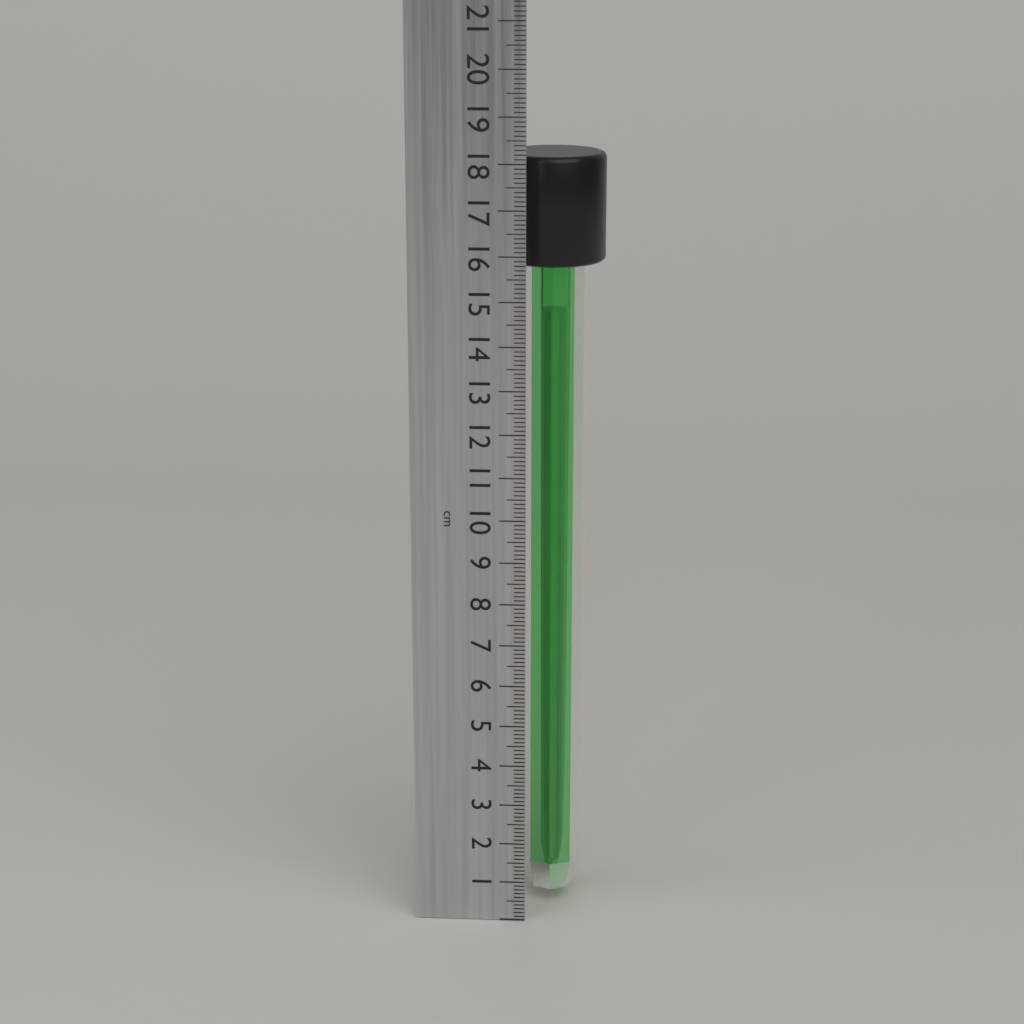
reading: 18.1 cm
